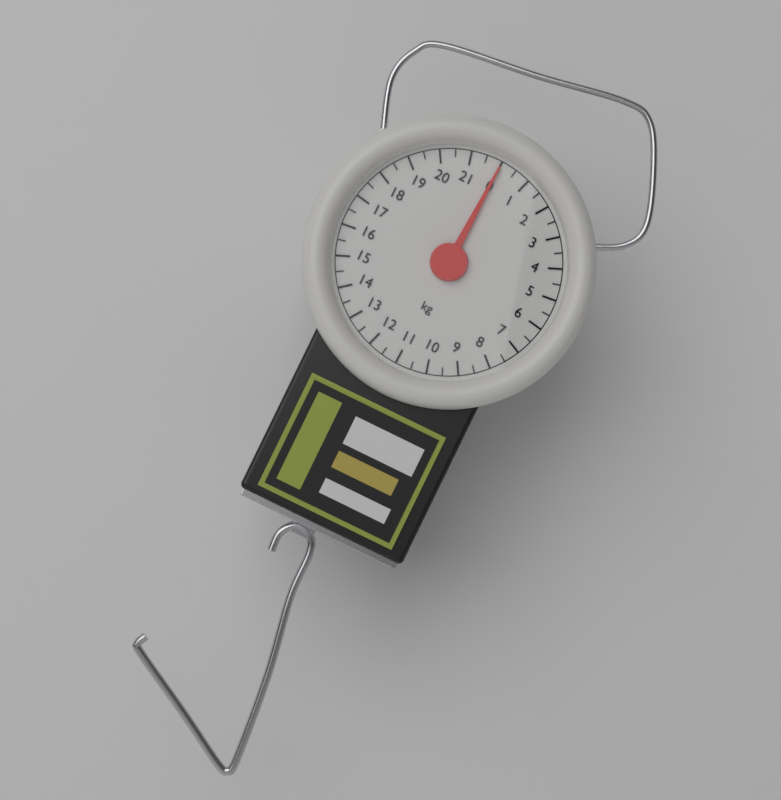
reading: 0.0 kg
